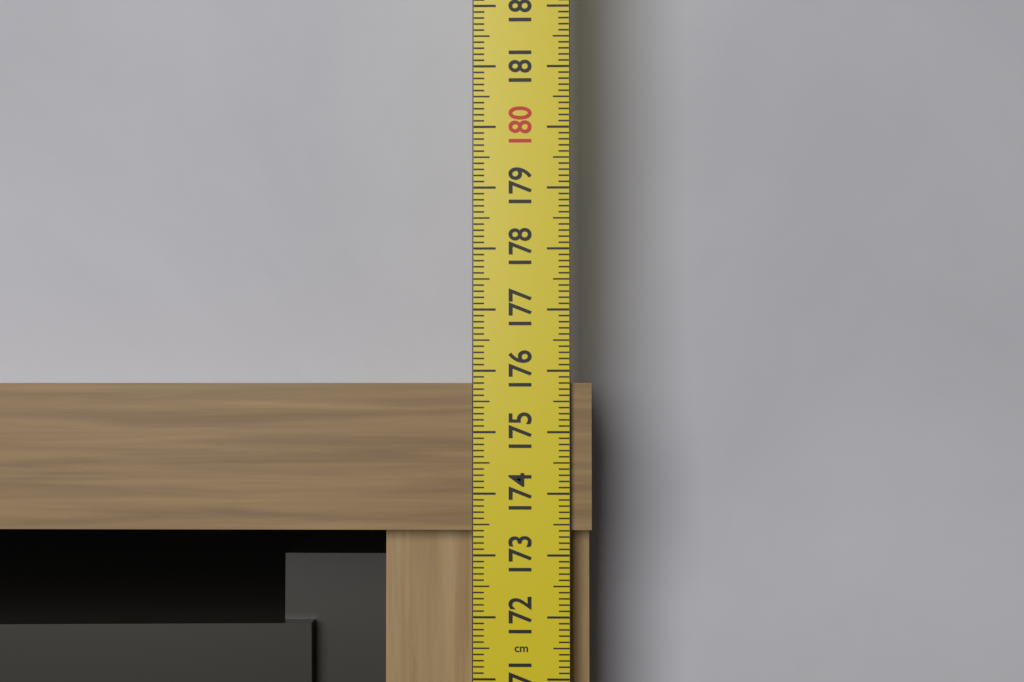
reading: 175.8 cm
